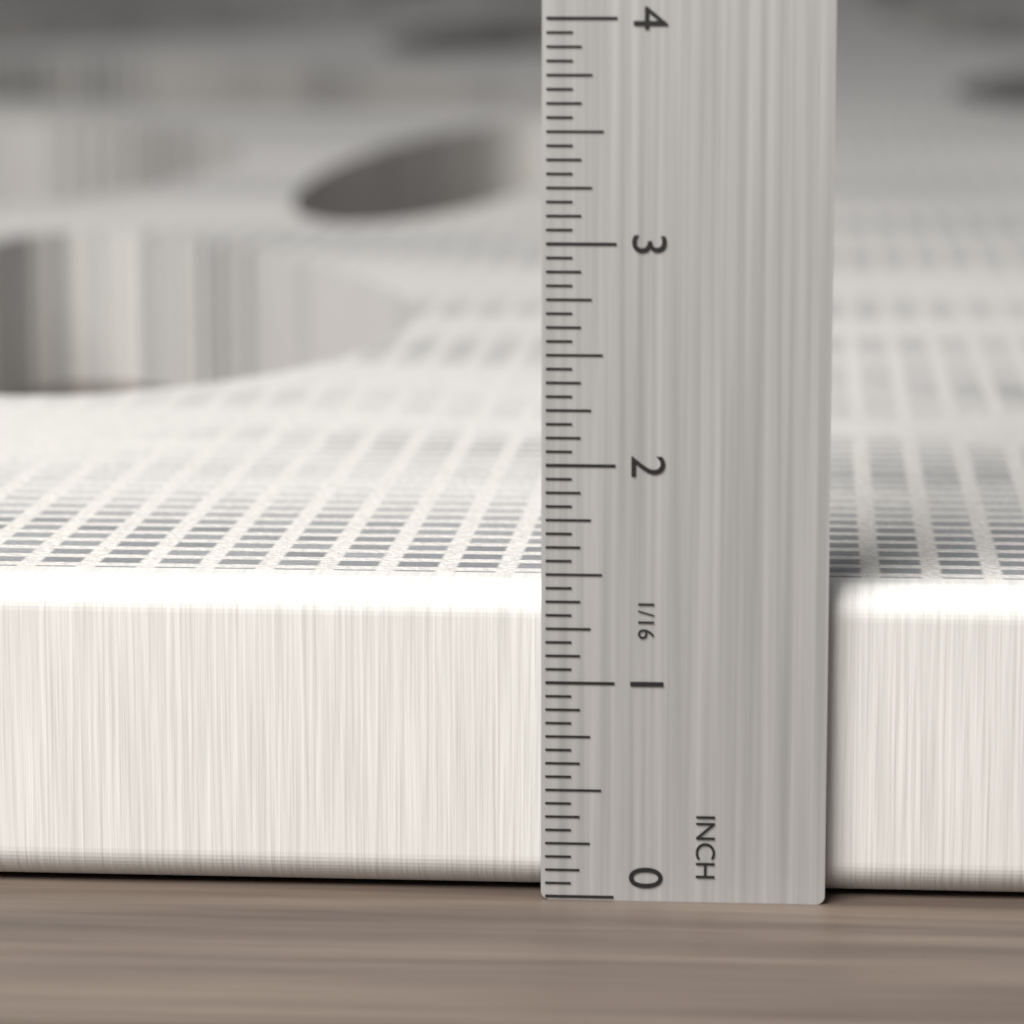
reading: 1.4375 in
